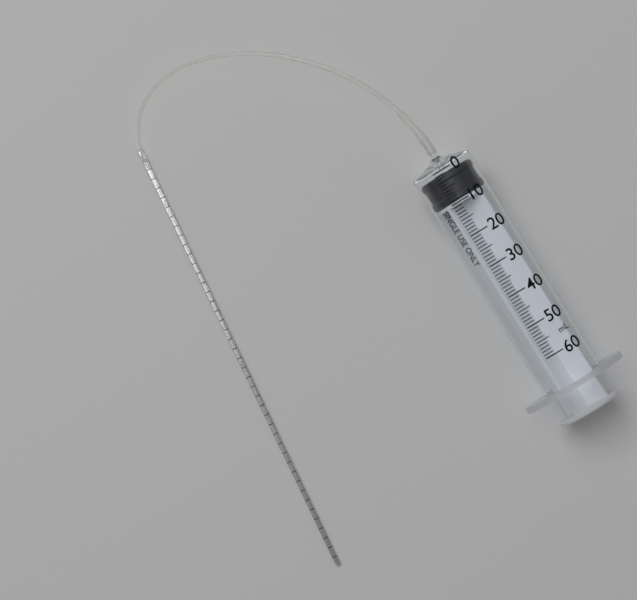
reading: 1 ml
